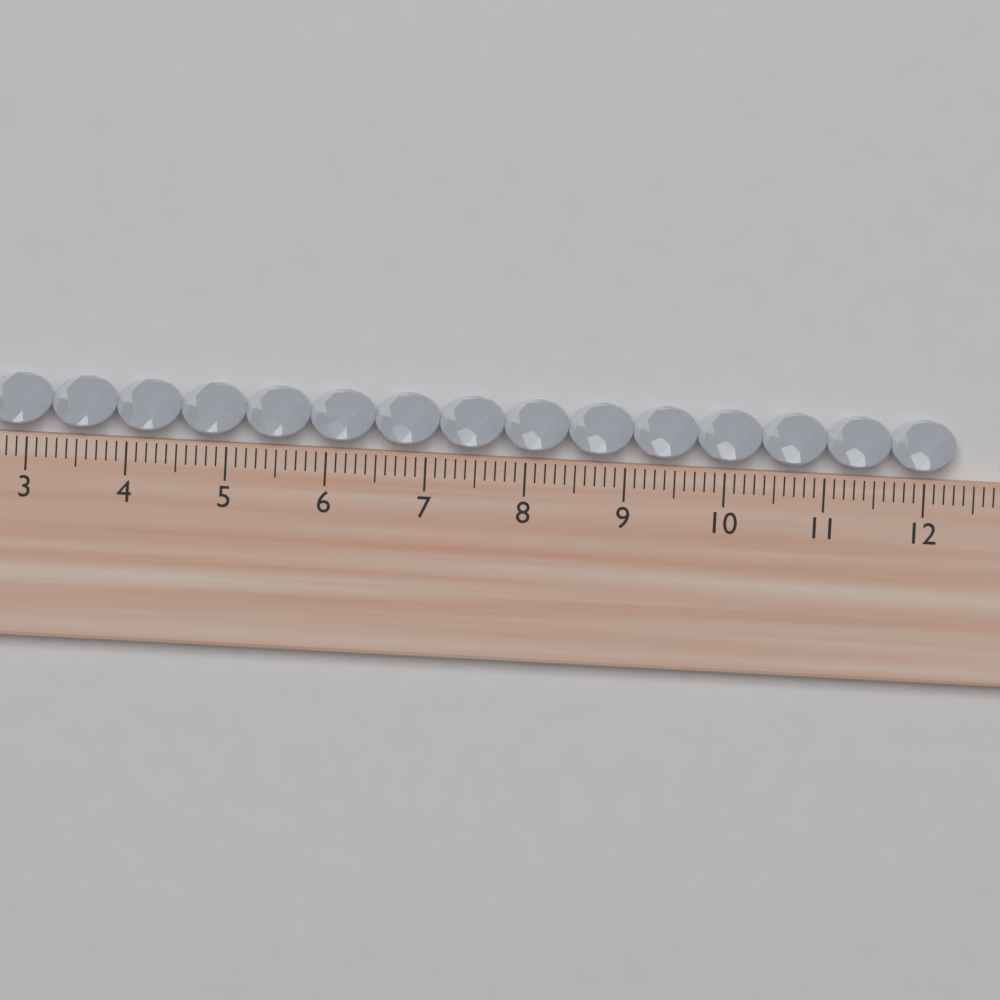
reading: 12.3 cm
